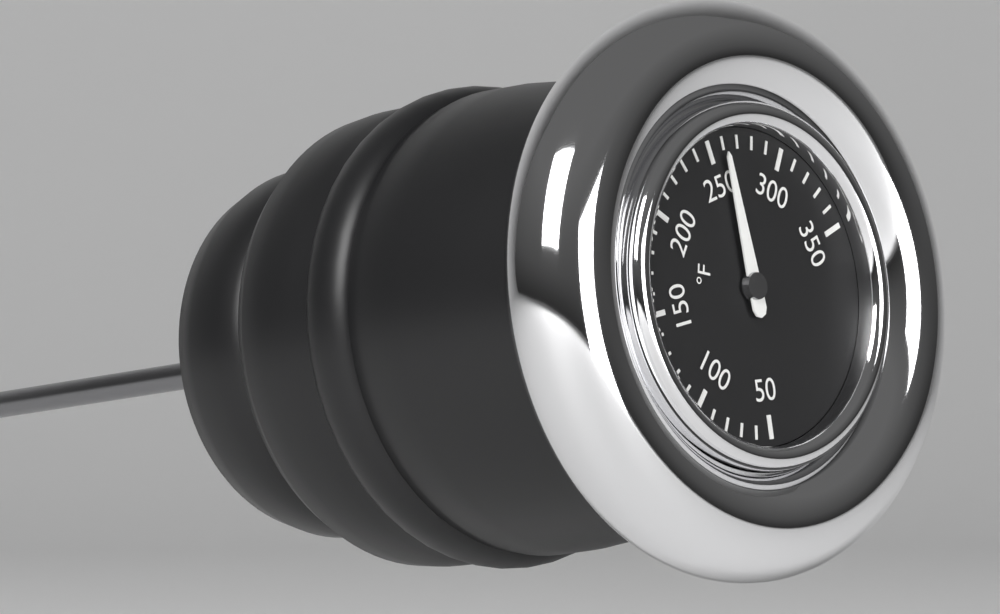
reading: 260 °F
